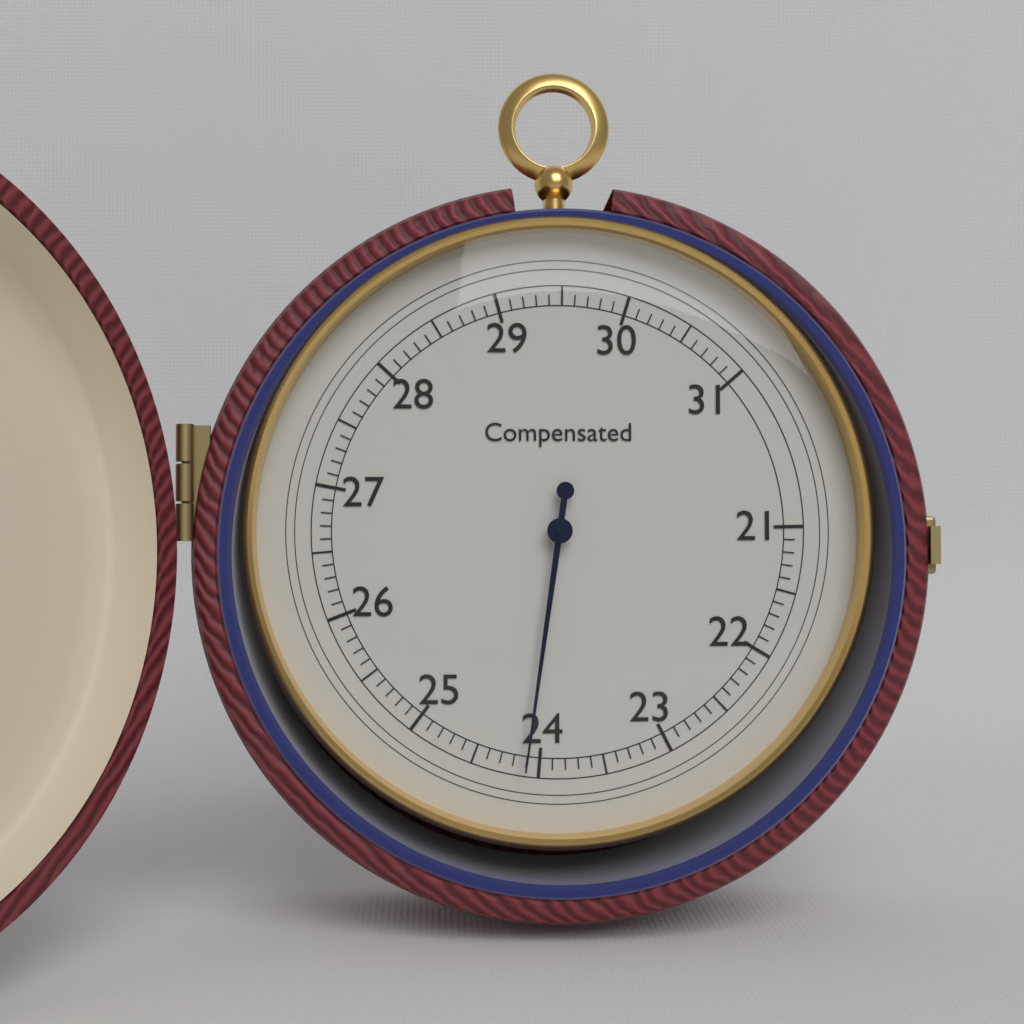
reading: 24.1 (no unit)
